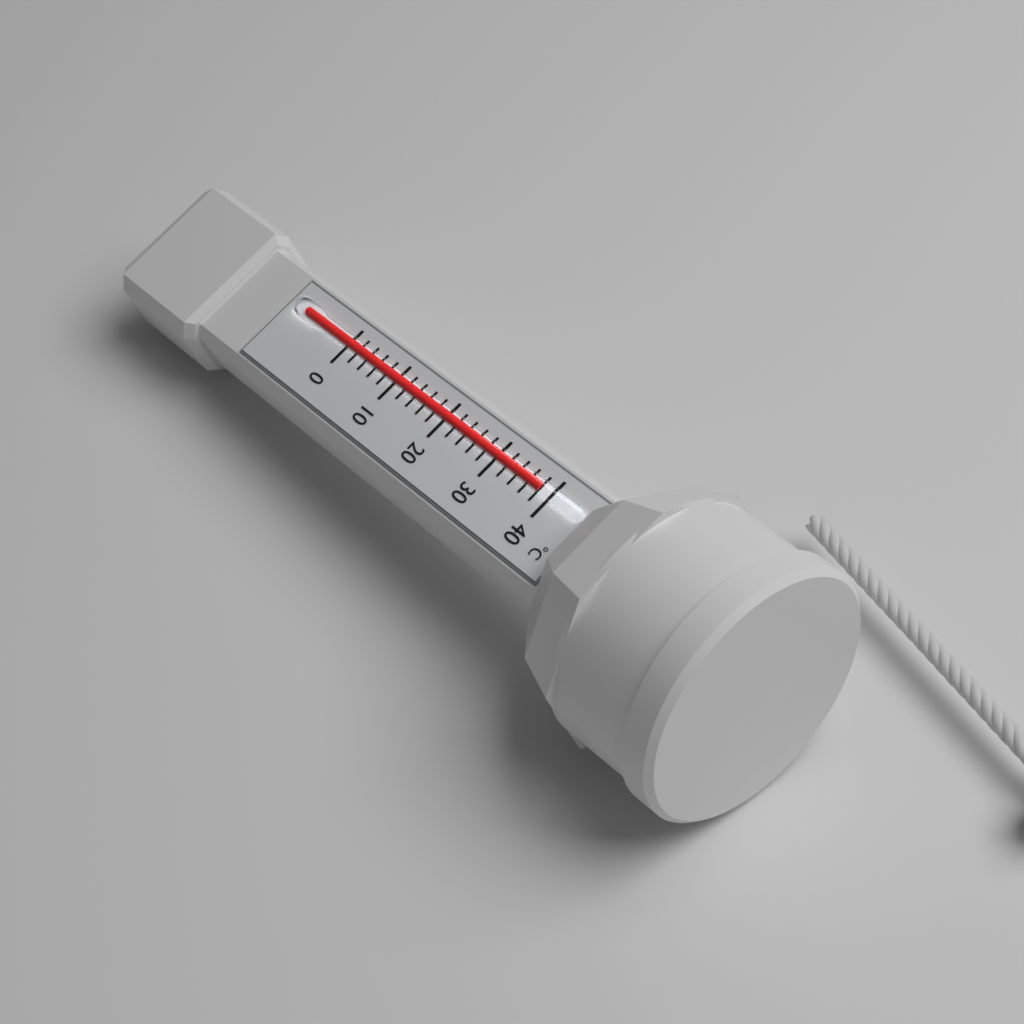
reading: 38 °C
